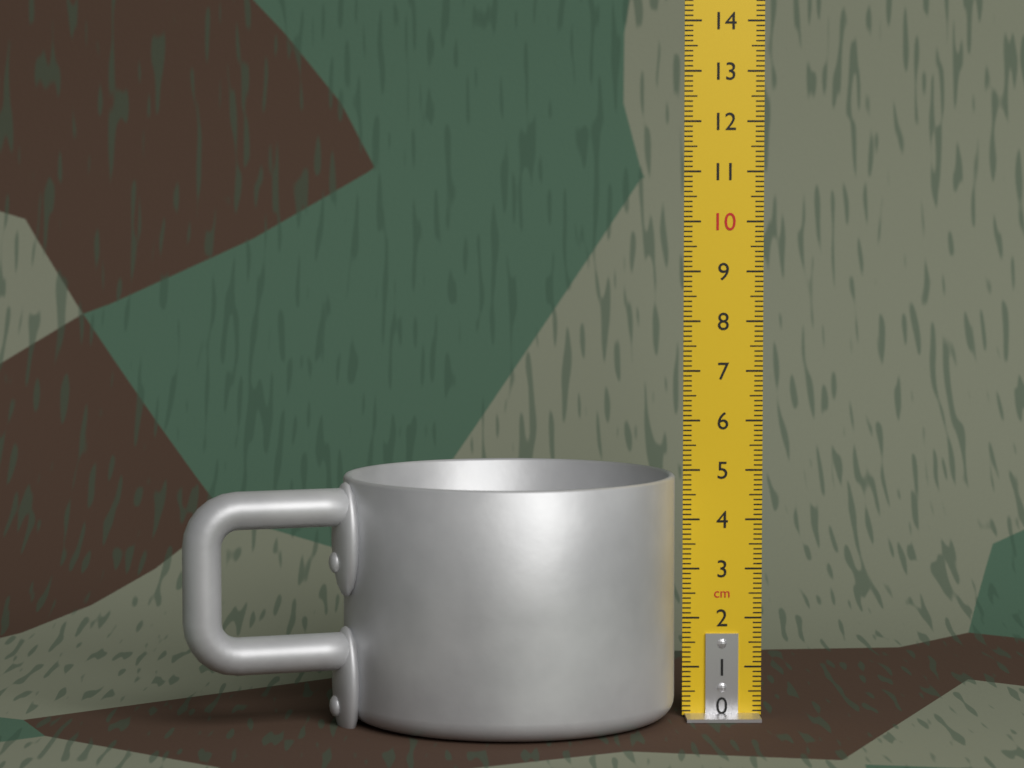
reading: 4.9 cm
